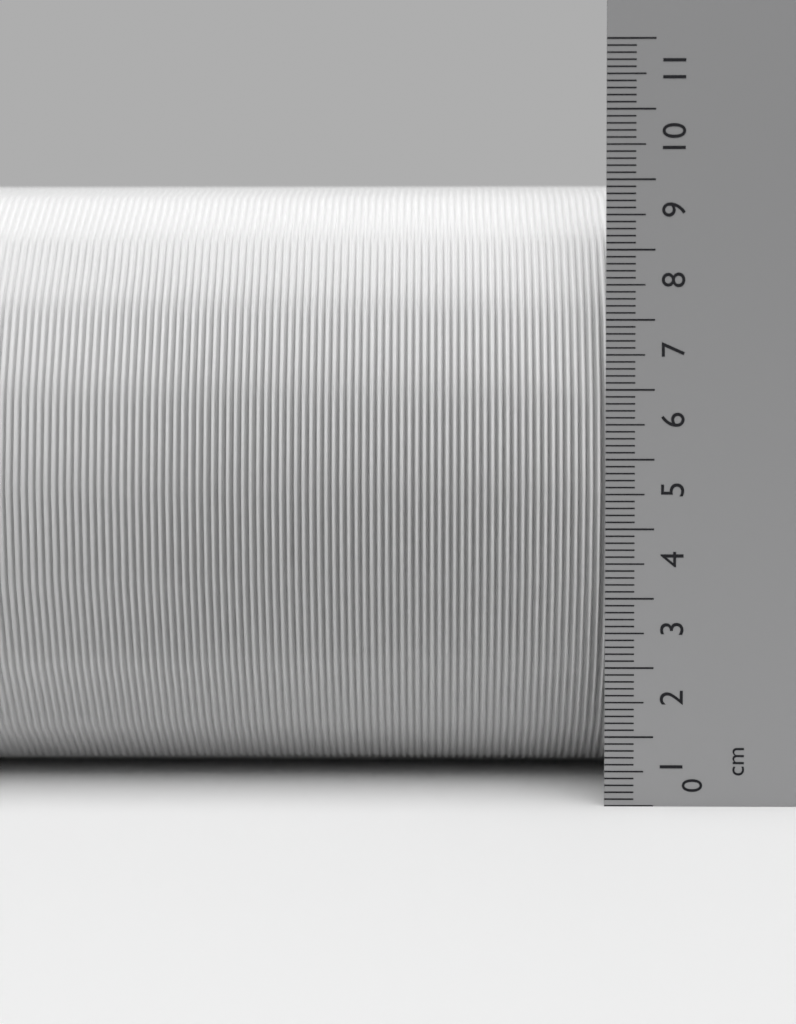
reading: 9.2 cm
